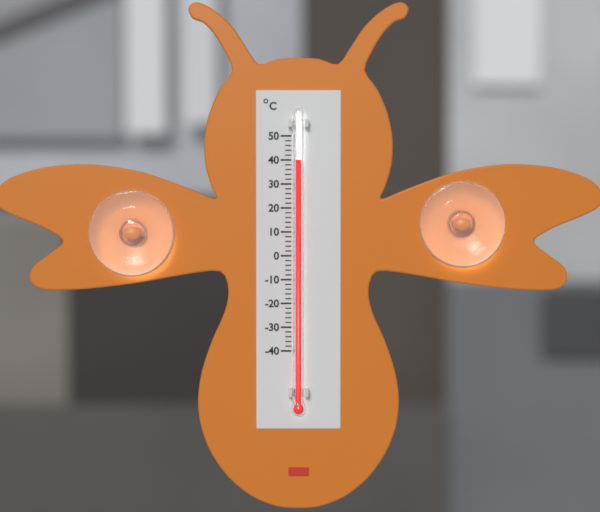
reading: 40 °C
